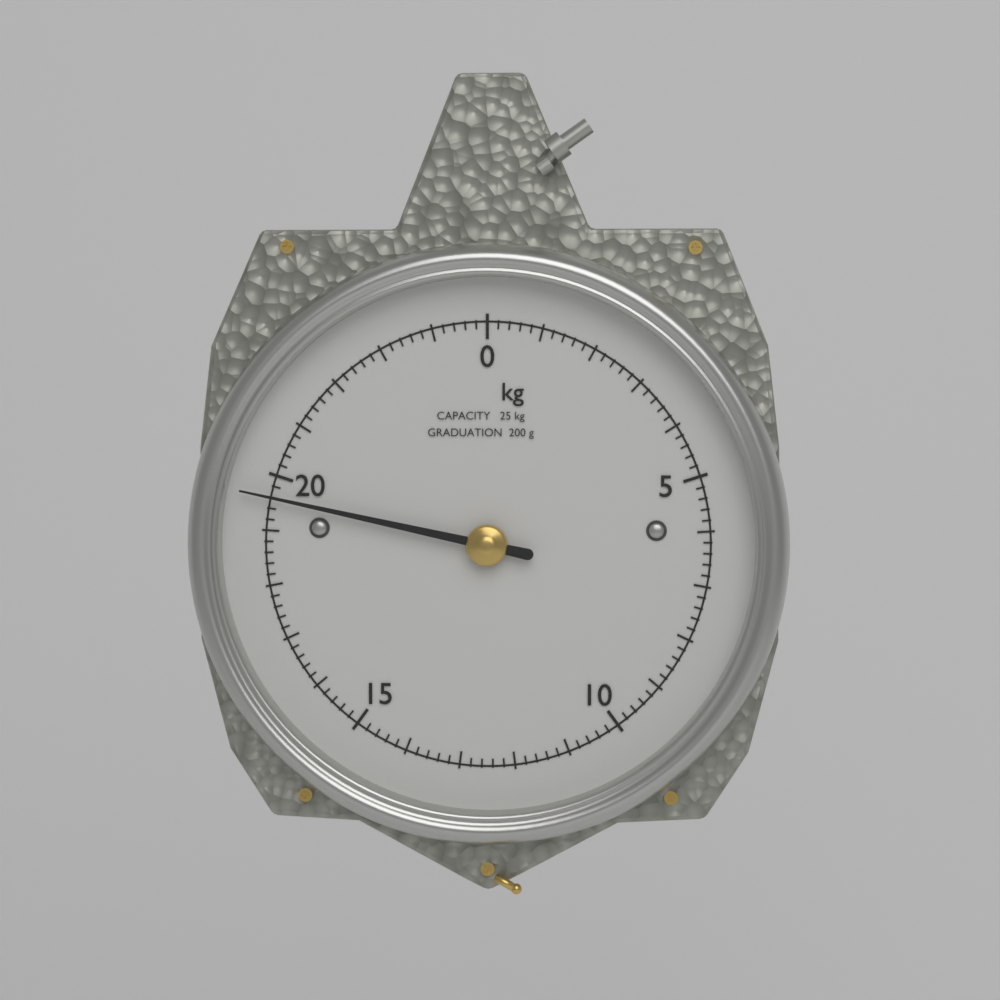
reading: 19.6 kg
